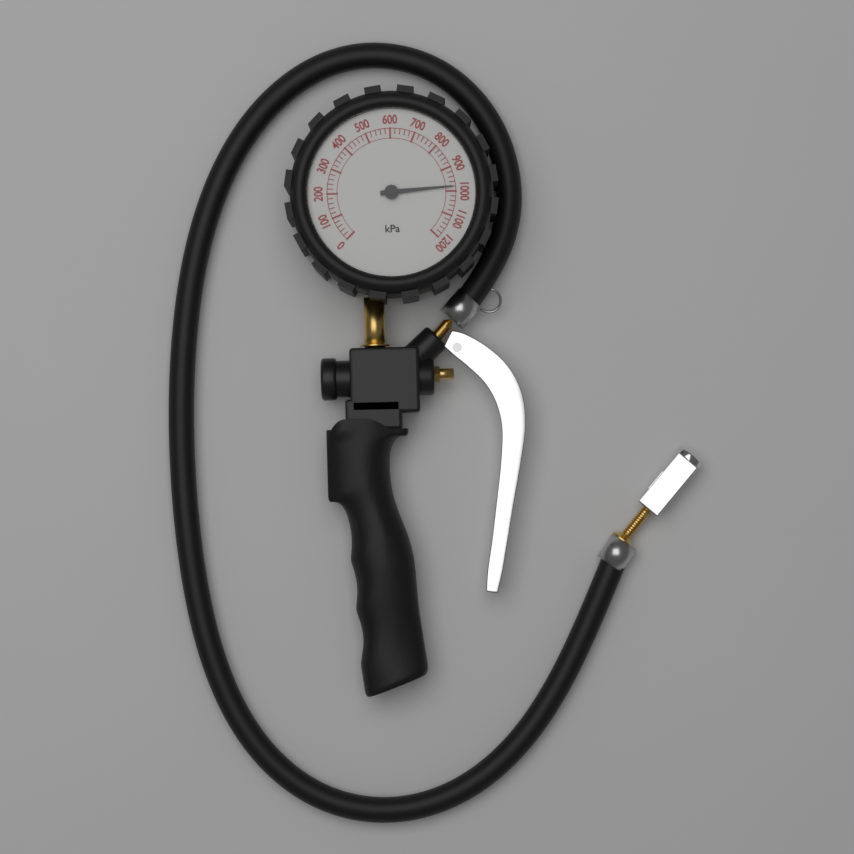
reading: 980 kPa
